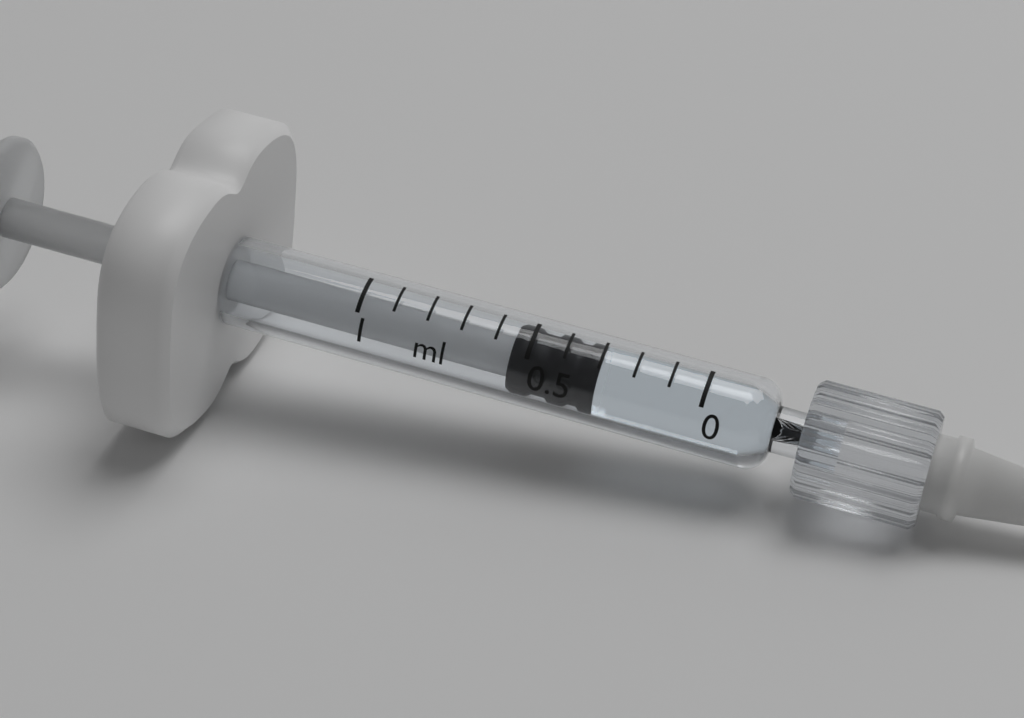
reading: 0.3 ml
